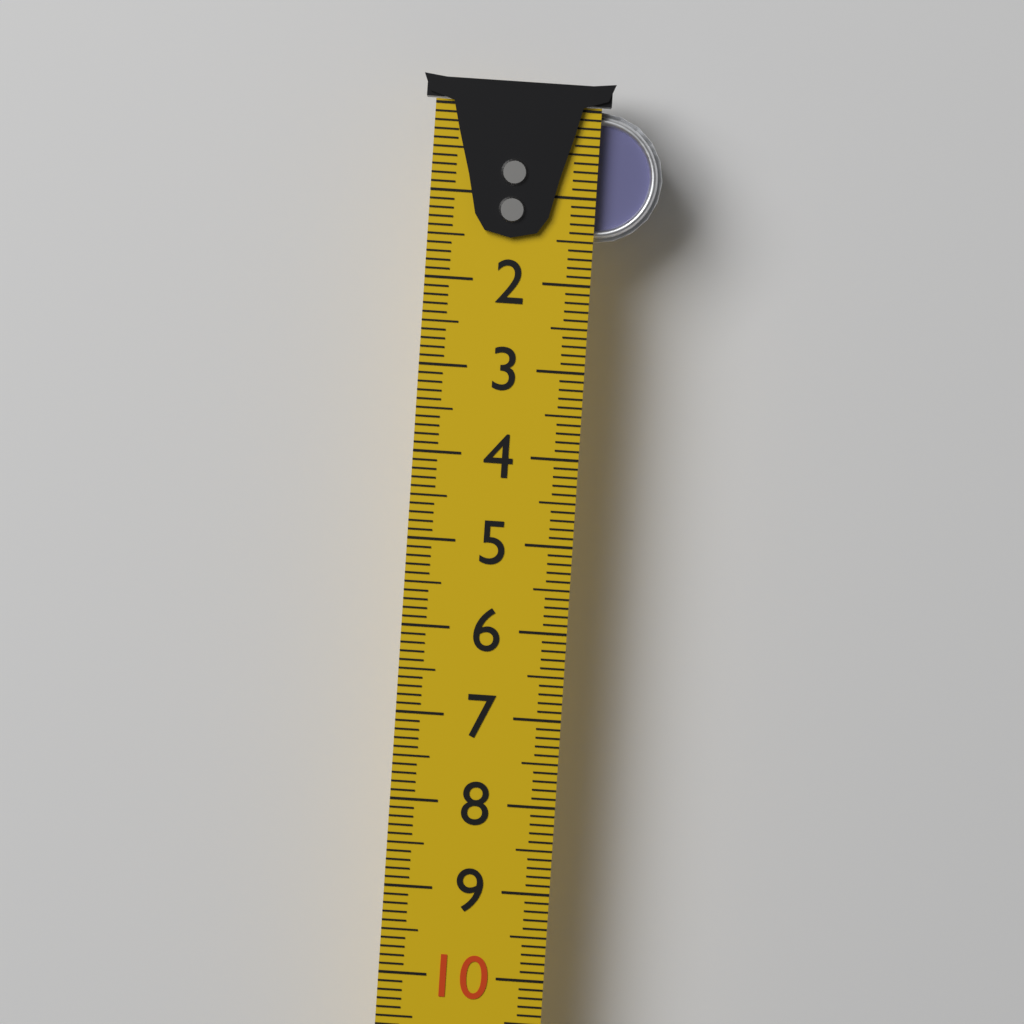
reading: 1.5 cm
